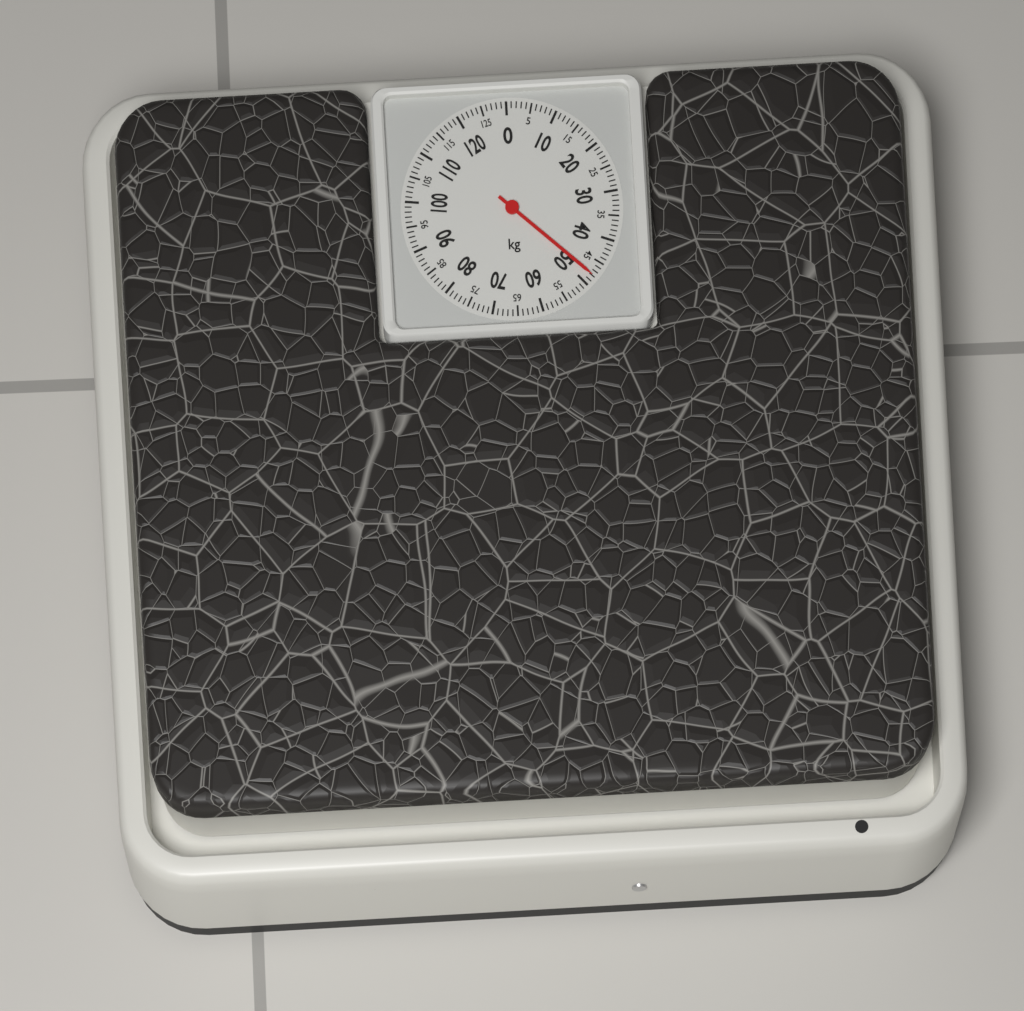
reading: 48 kg
